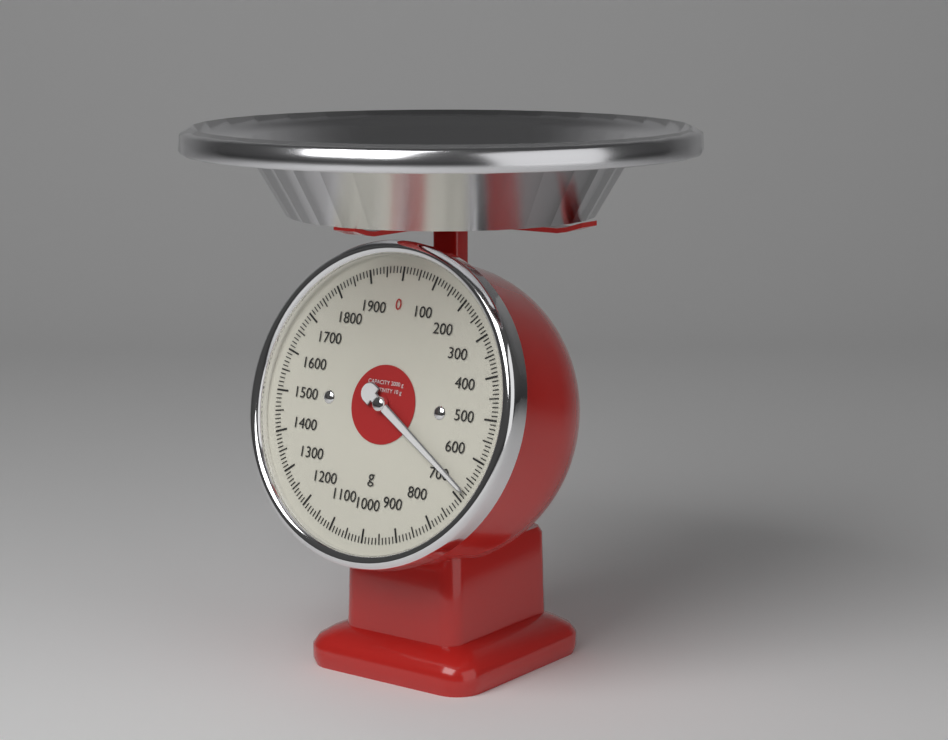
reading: 680 g
